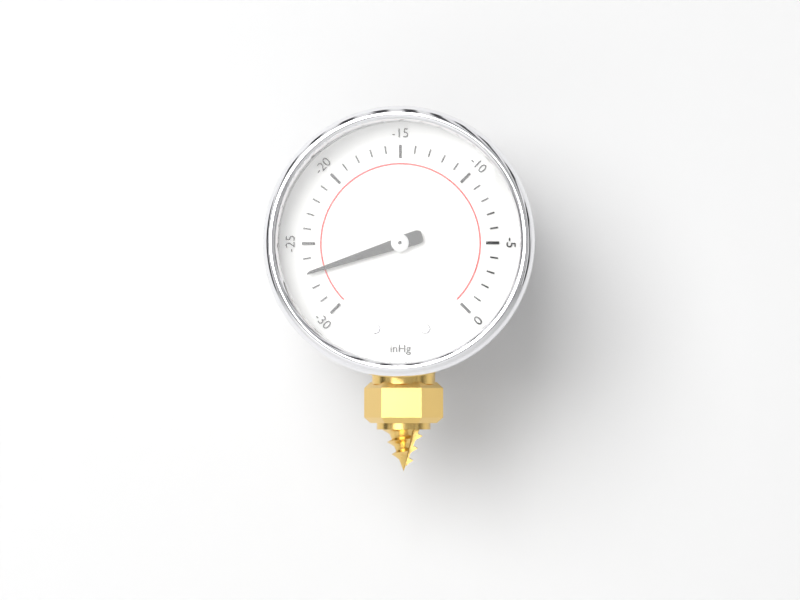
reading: -27 inHg
